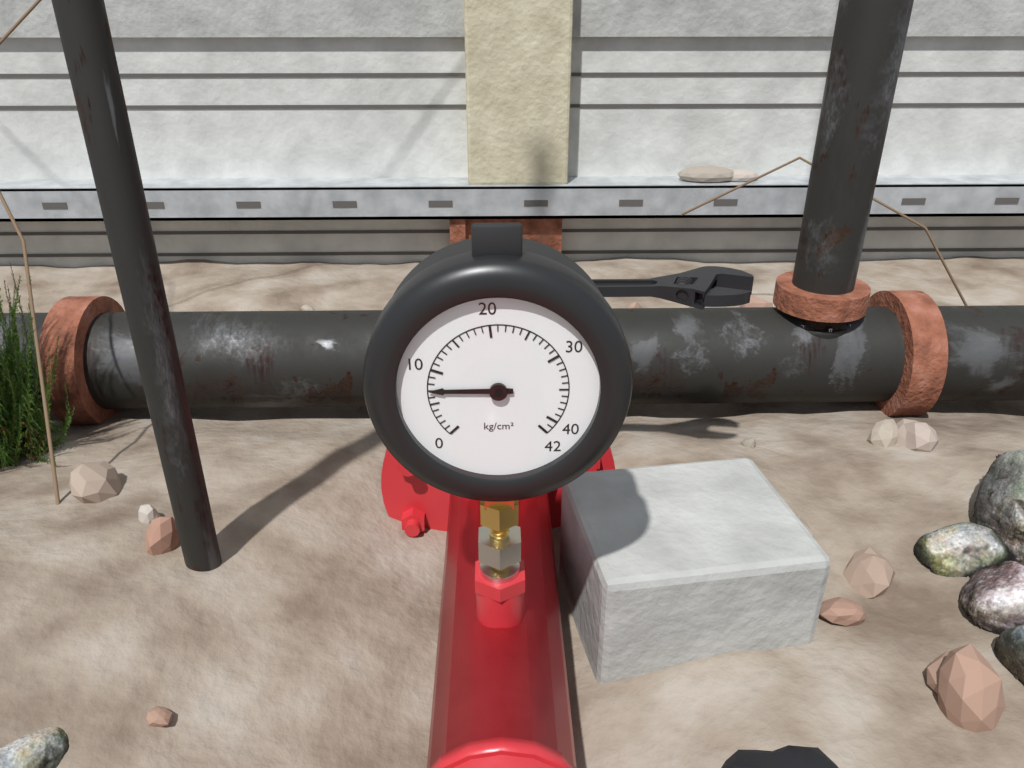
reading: 7 kg/cm²
